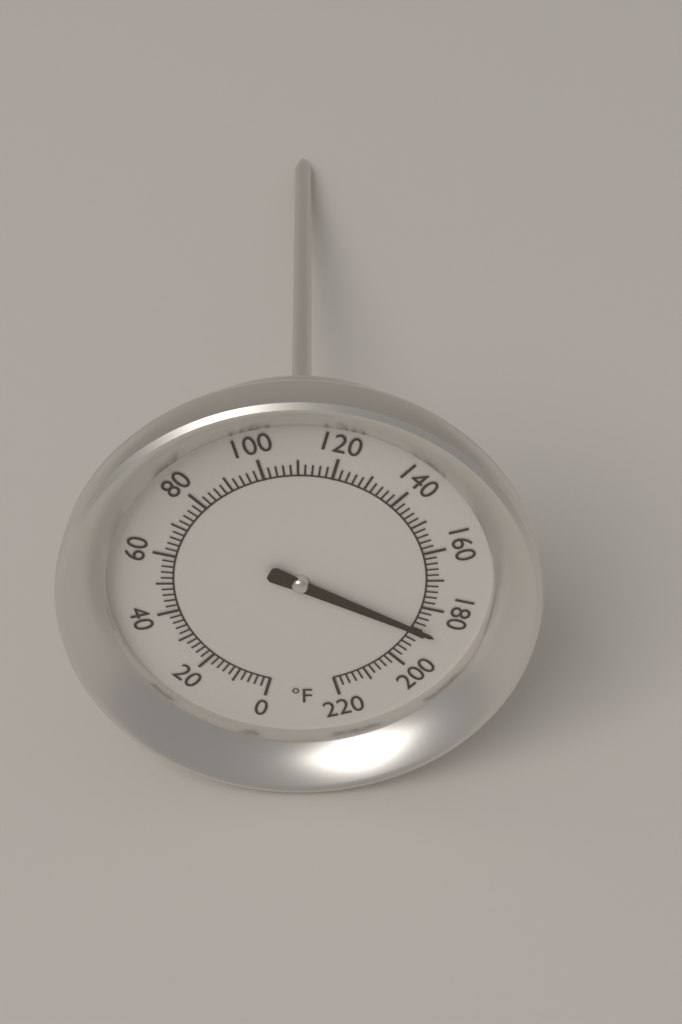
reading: 188 °F
